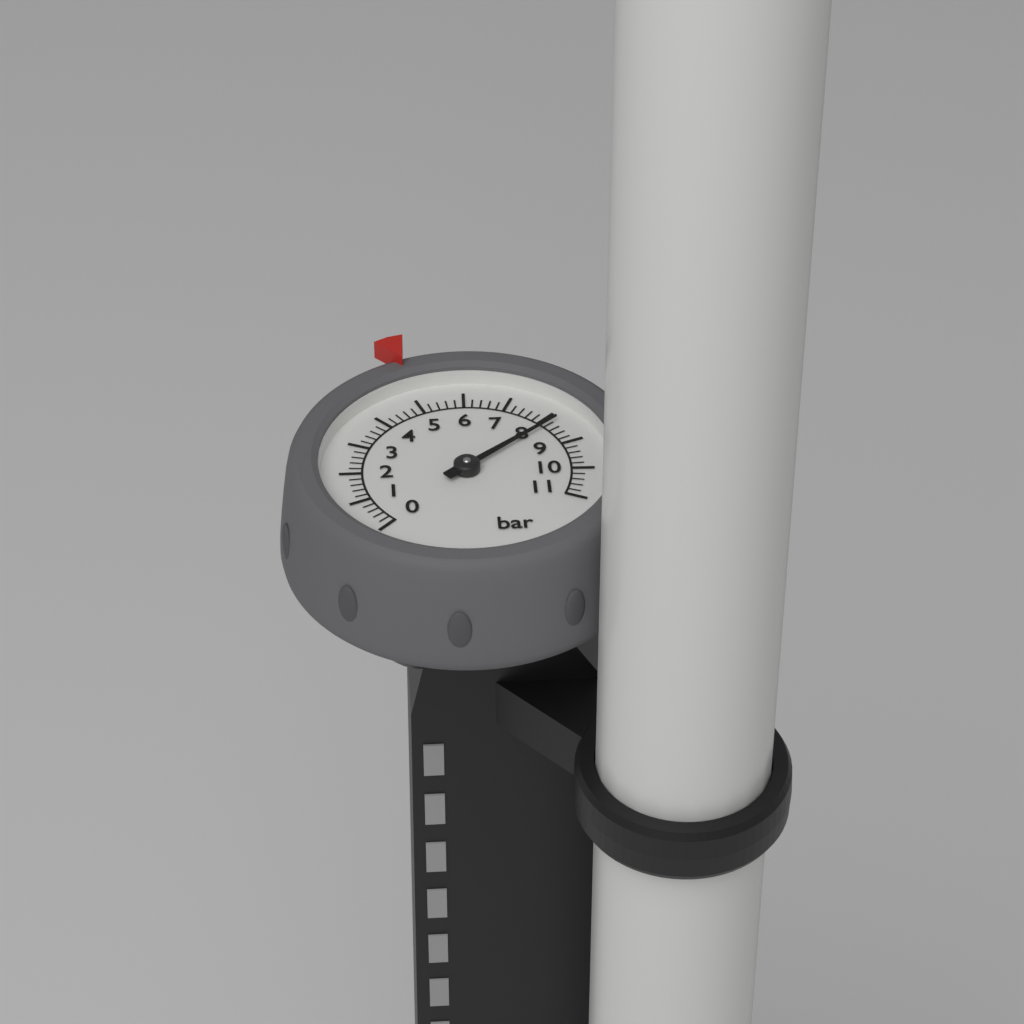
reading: 8.2 bar
